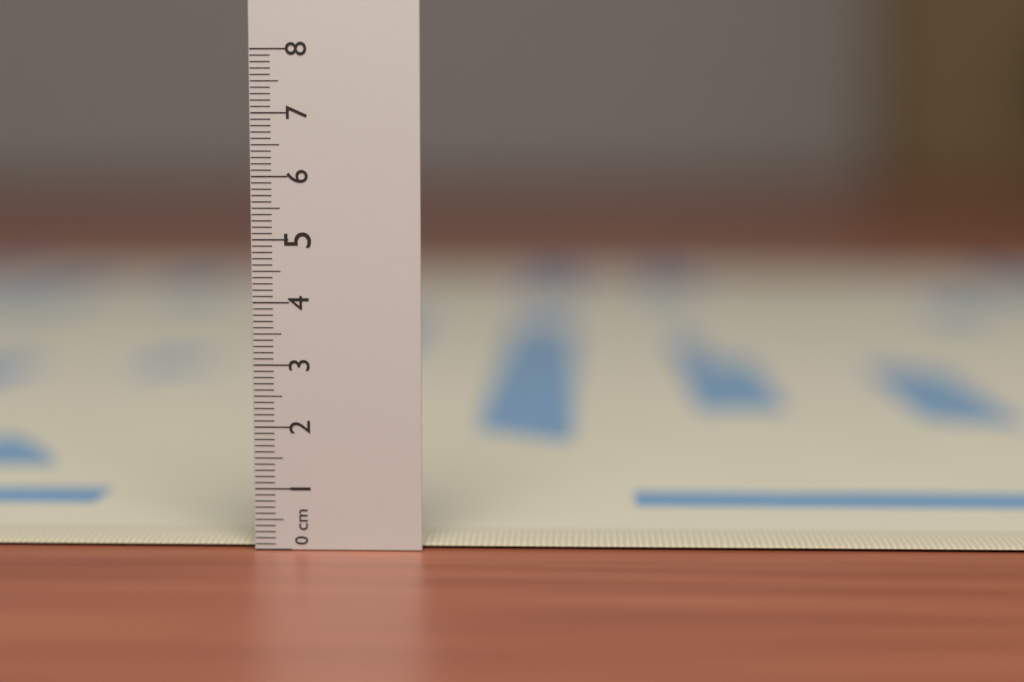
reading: 0.1 cm
